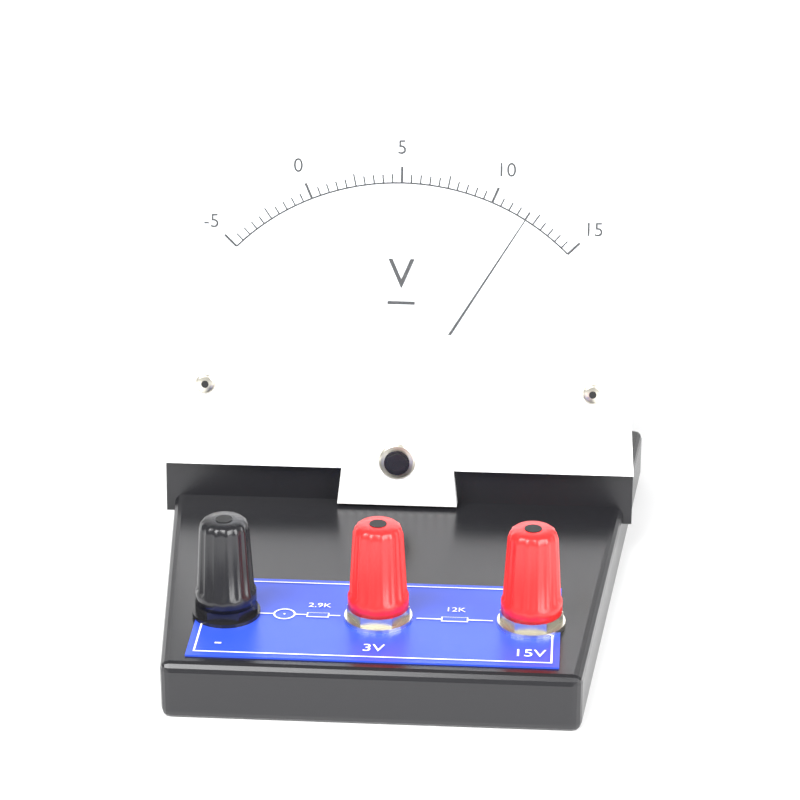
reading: 12.0 V
